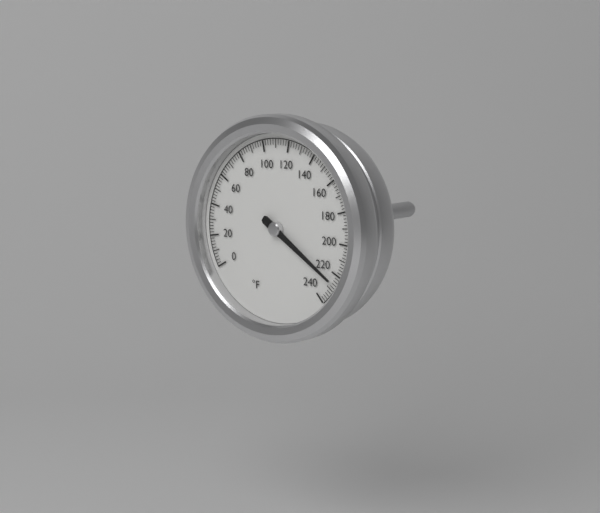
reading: 226 °F
